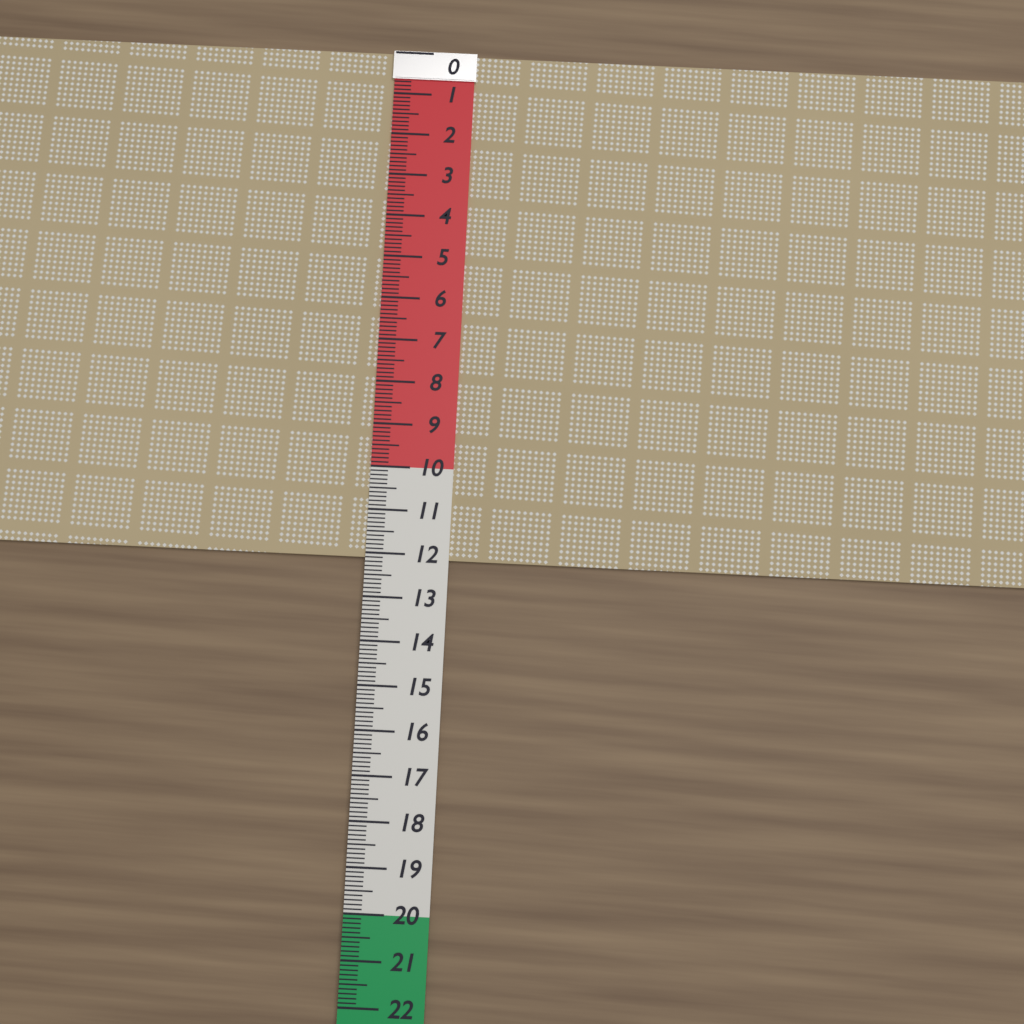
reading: 12.1 (no unit)
